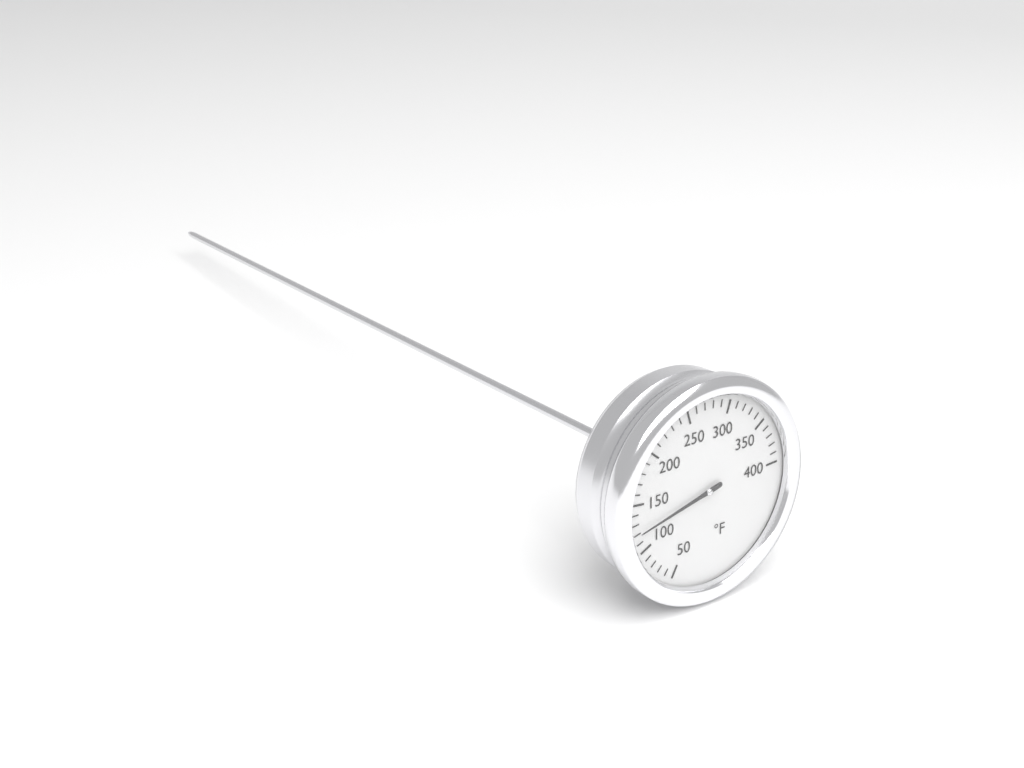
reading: 120 °F
